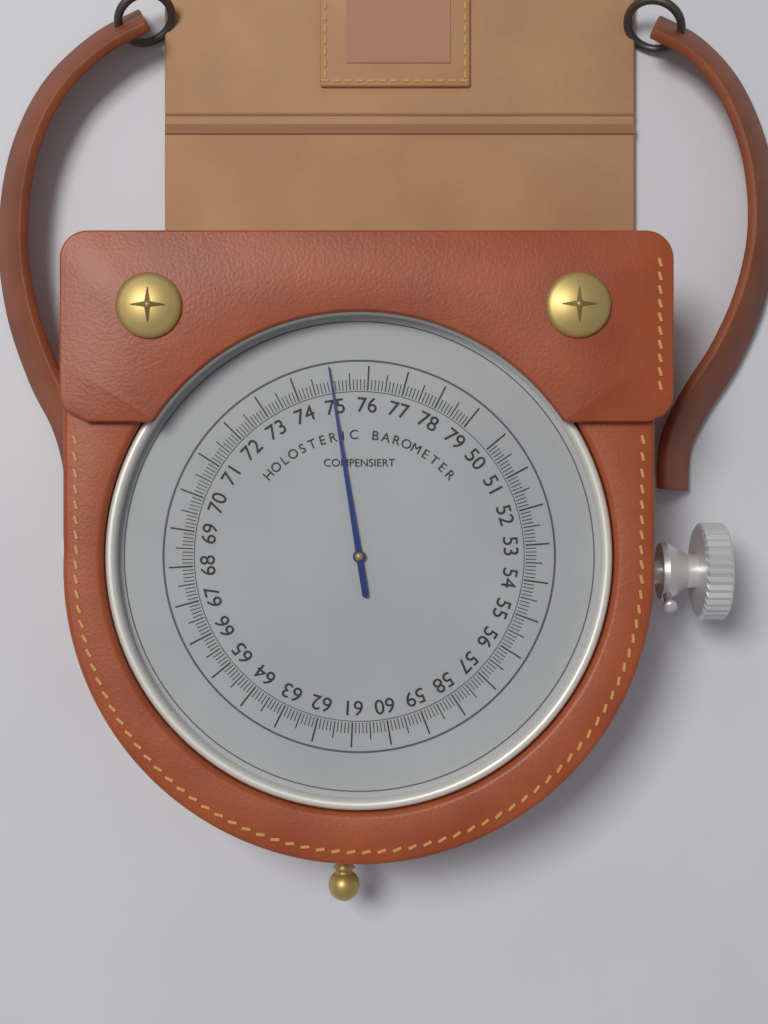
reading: 75.0 (no unit)
